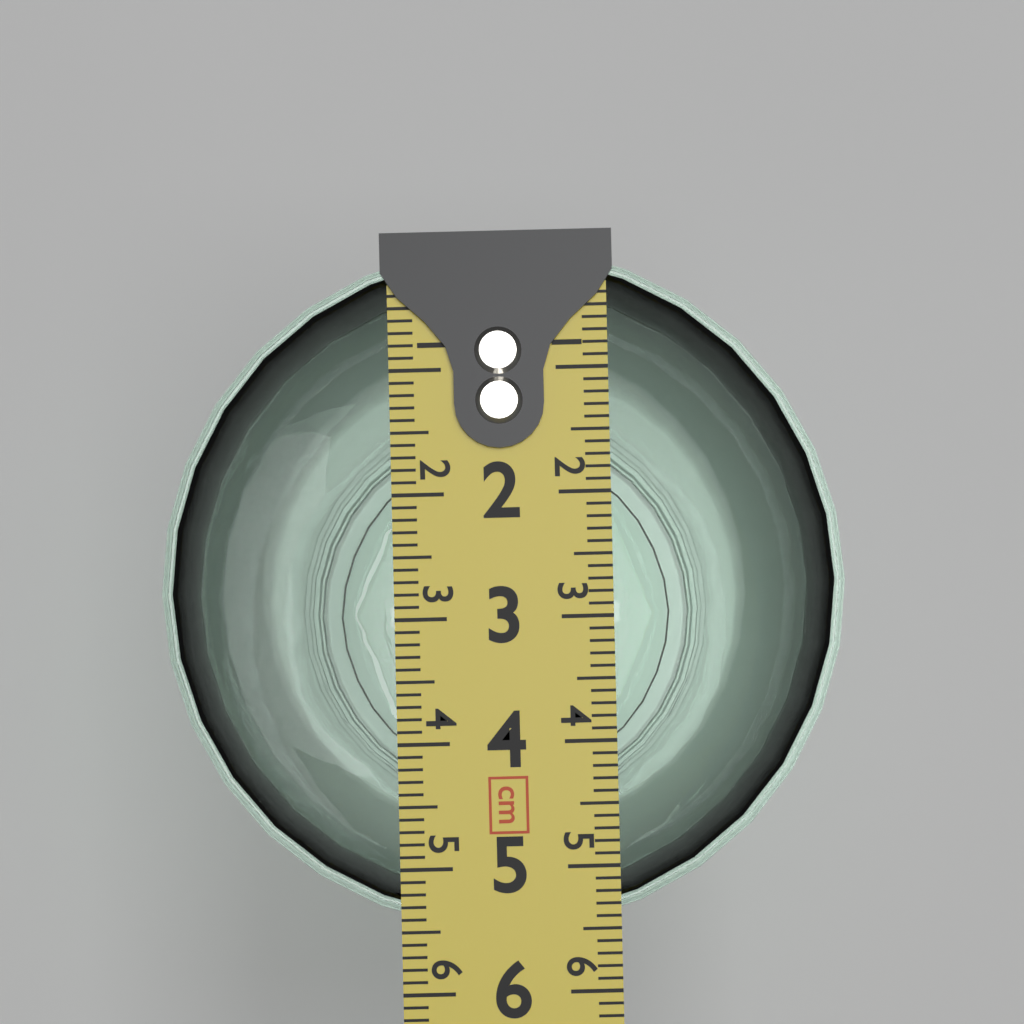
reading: 5.5 cm
